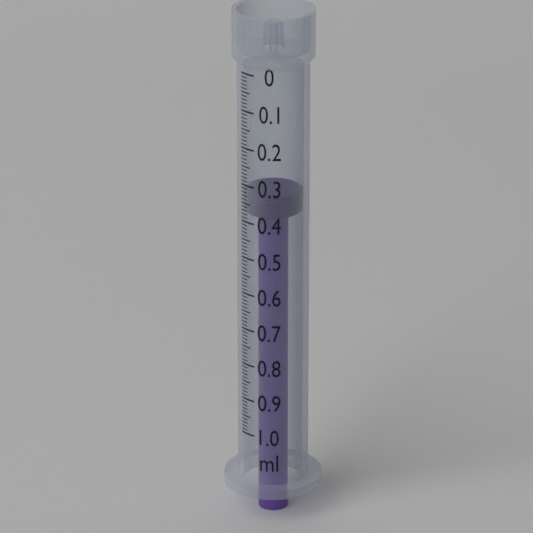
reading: 0.33 ml
